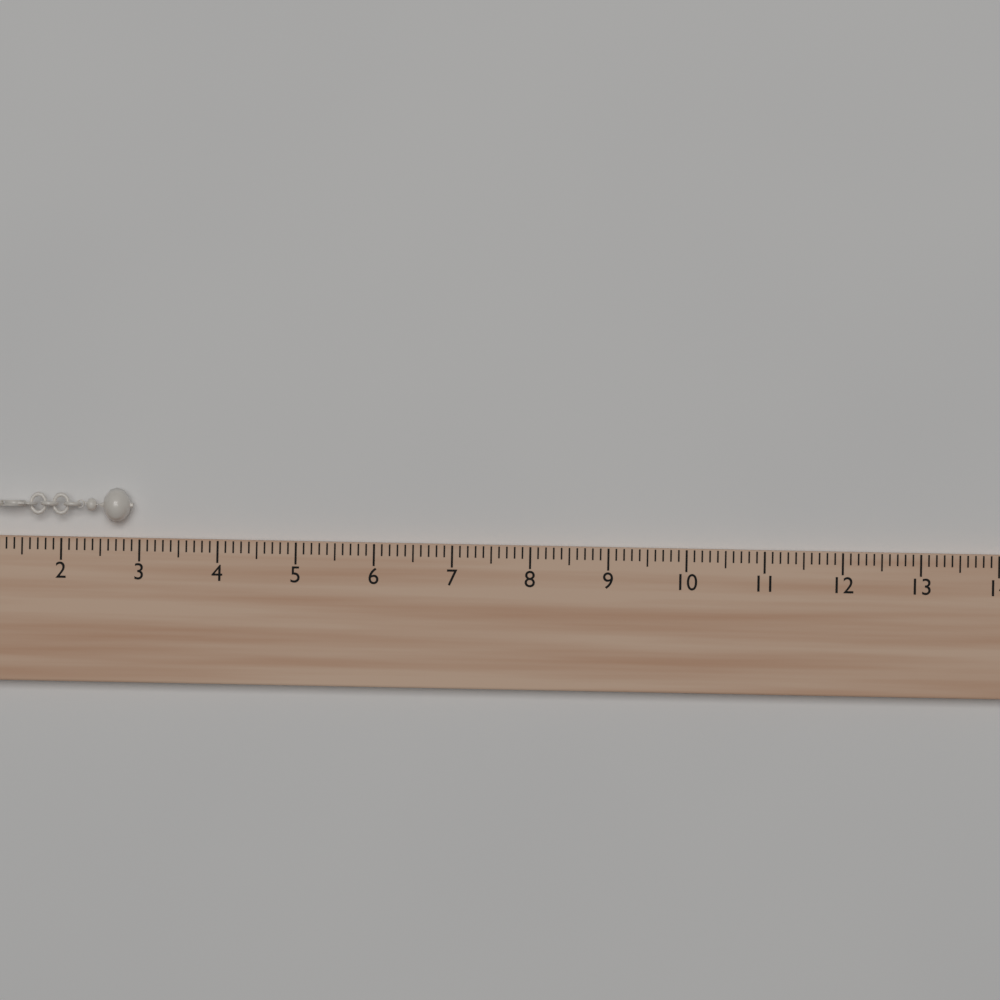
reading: 2.9 (no unit)
